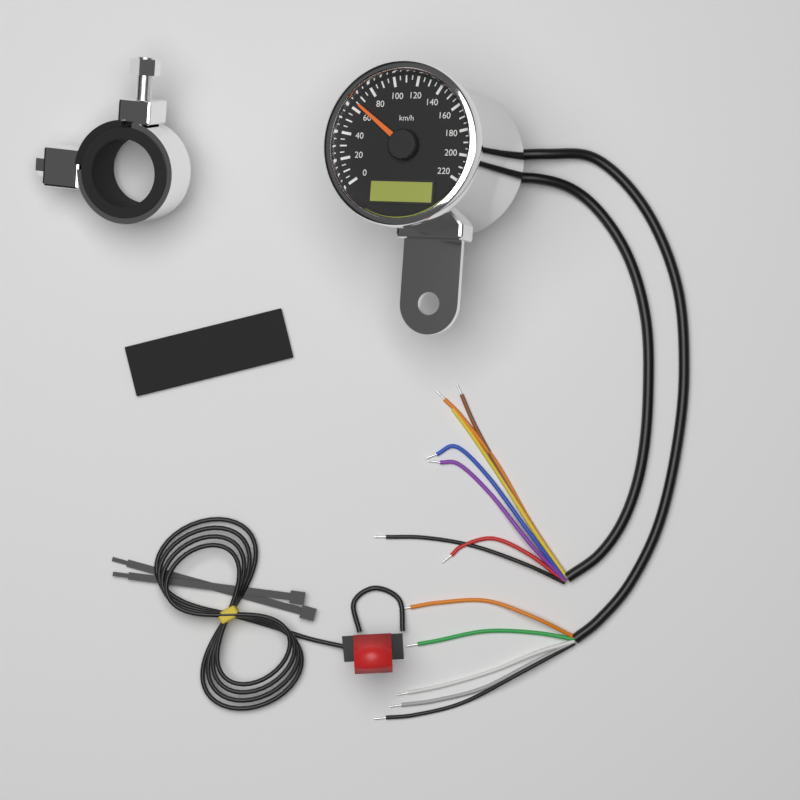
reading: 65 km/h
